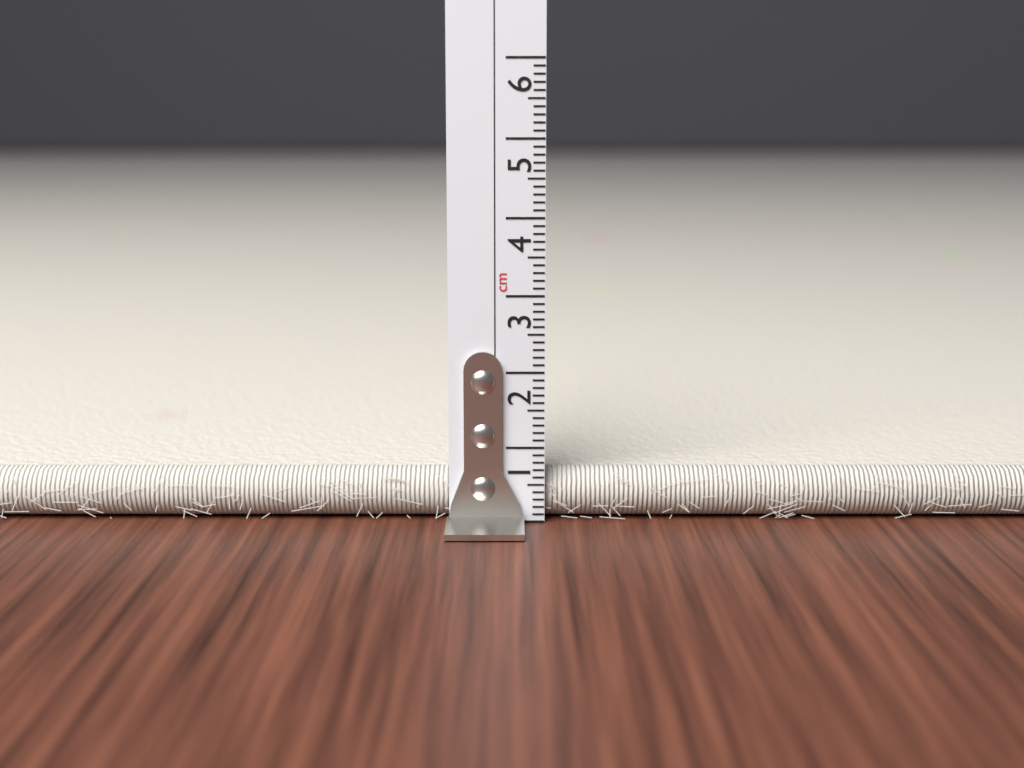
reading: 0.7 cm
